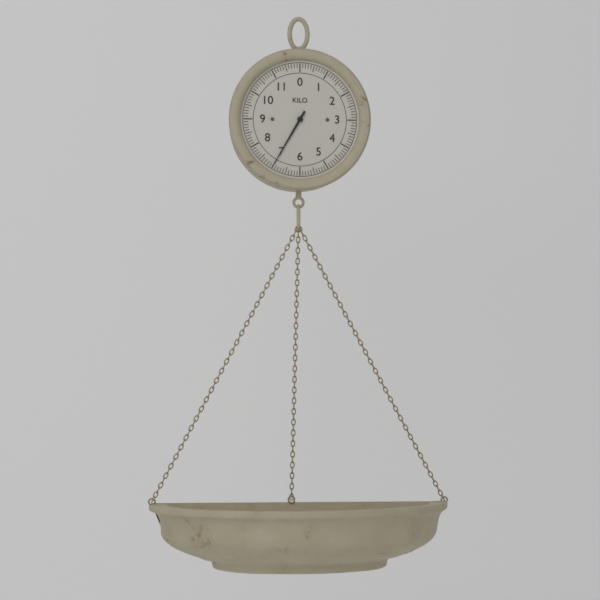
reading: 7.0 kg
